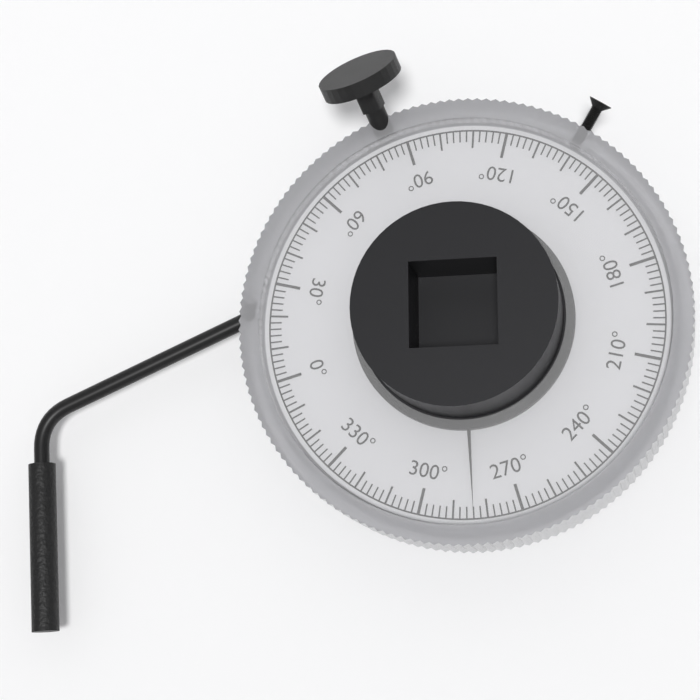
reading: 284 °
